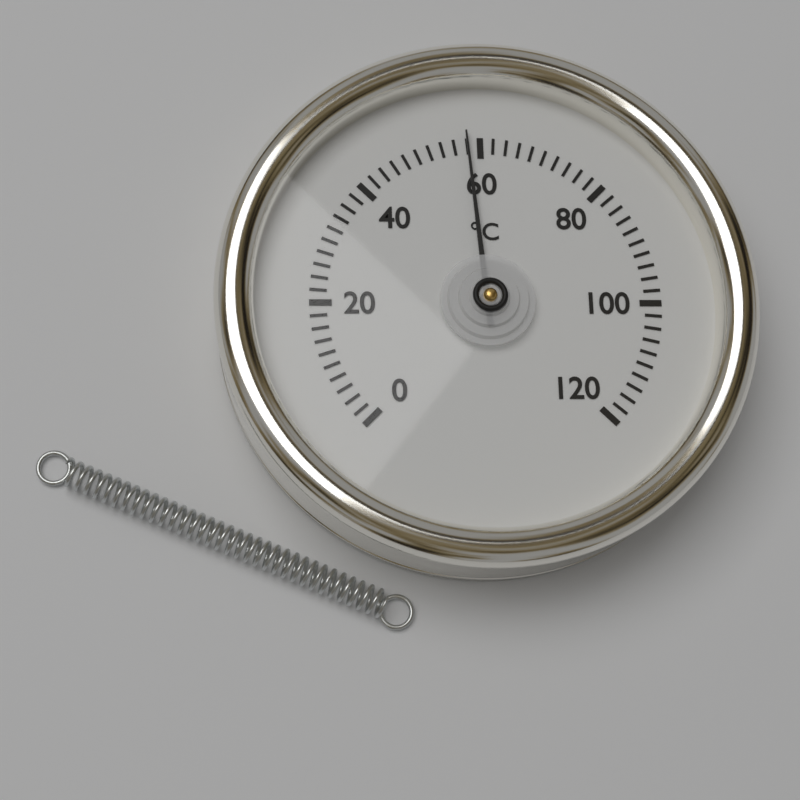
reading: 58 °C
